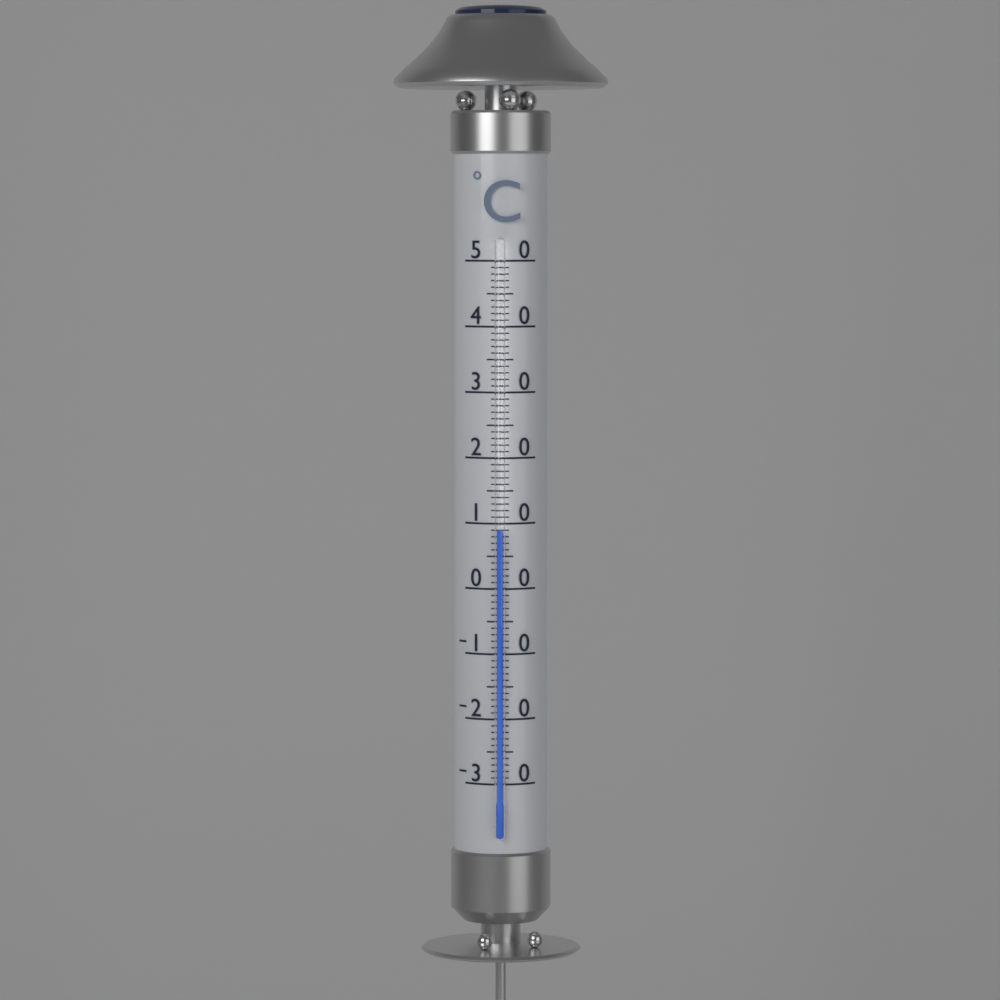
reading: 9 °C
